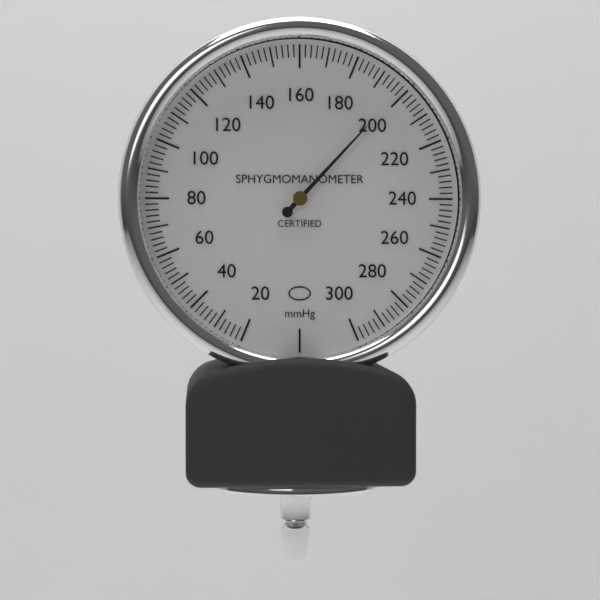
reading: 198 mmHg
